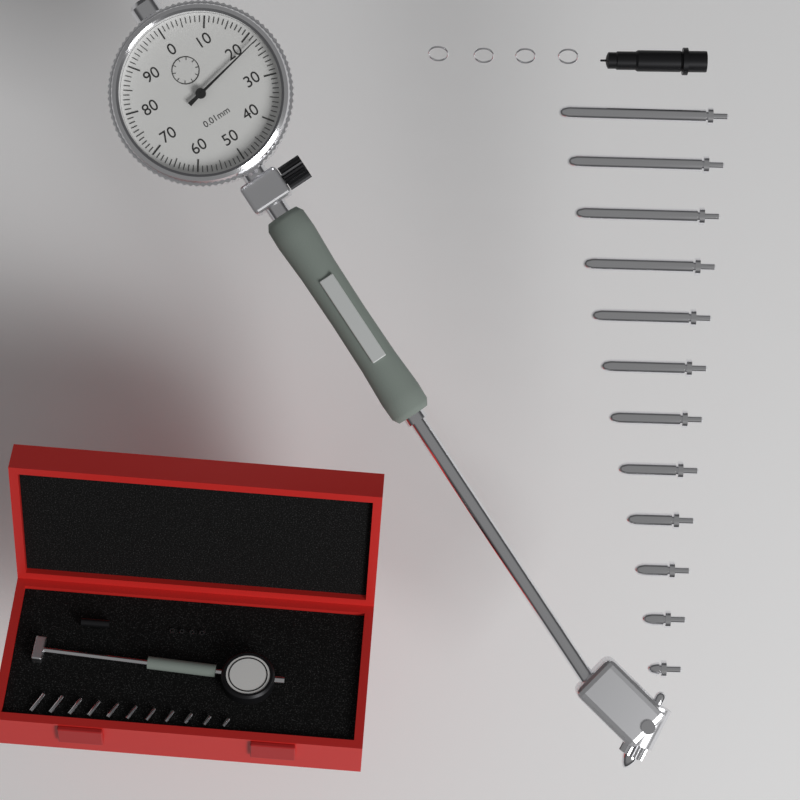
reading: 0.22 mm
